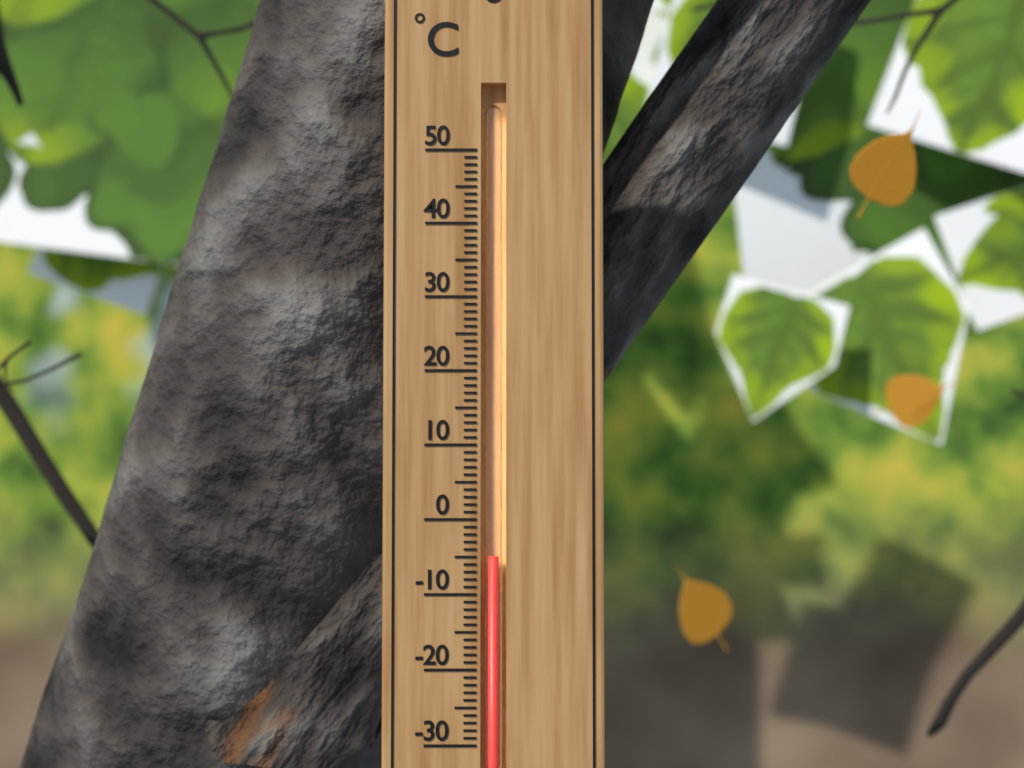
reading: -5 °C
